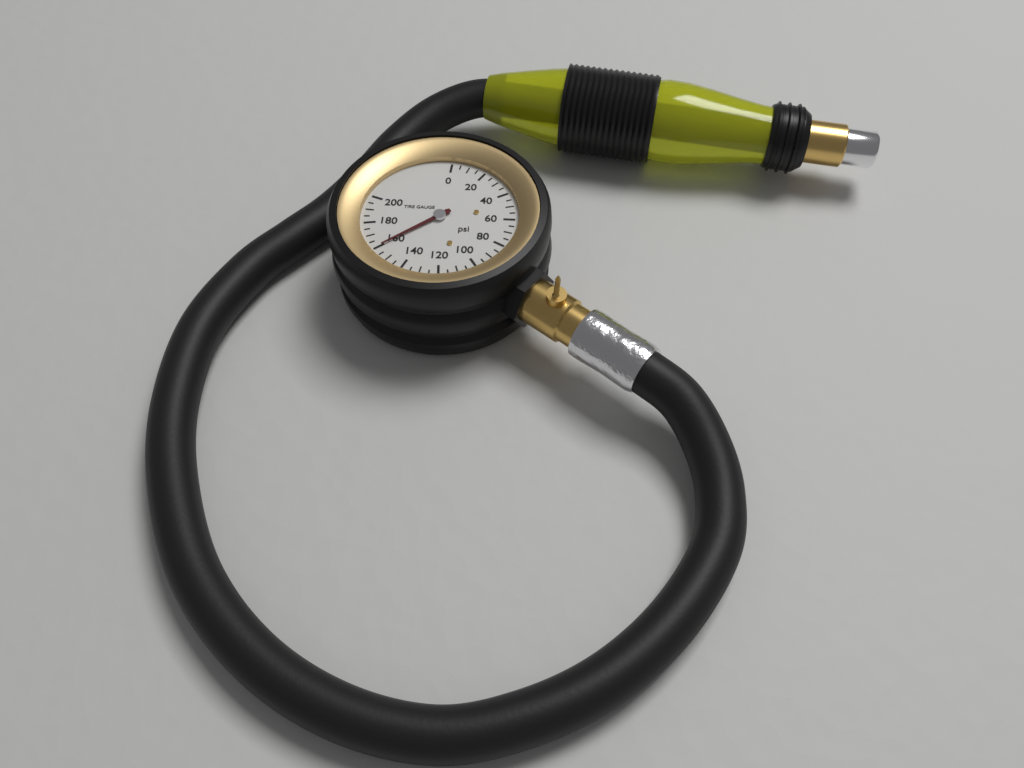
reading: 160 psi
